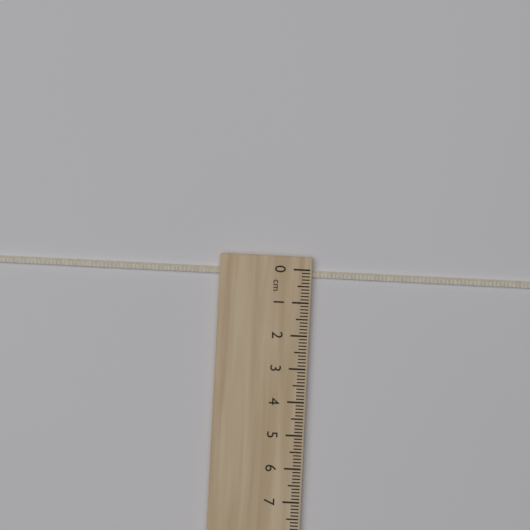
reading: 0.2 cm
